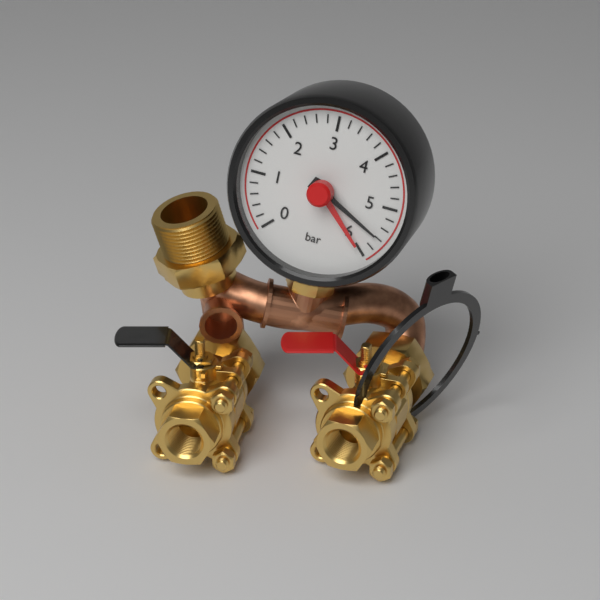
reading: 5.6 bar
